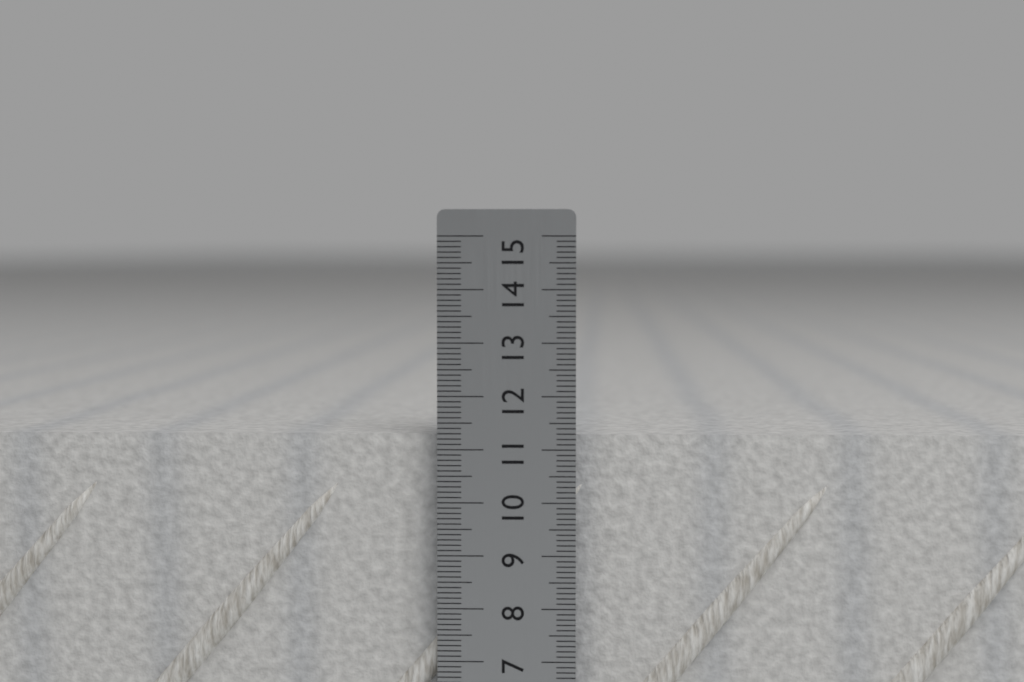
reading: 11.3 cm
